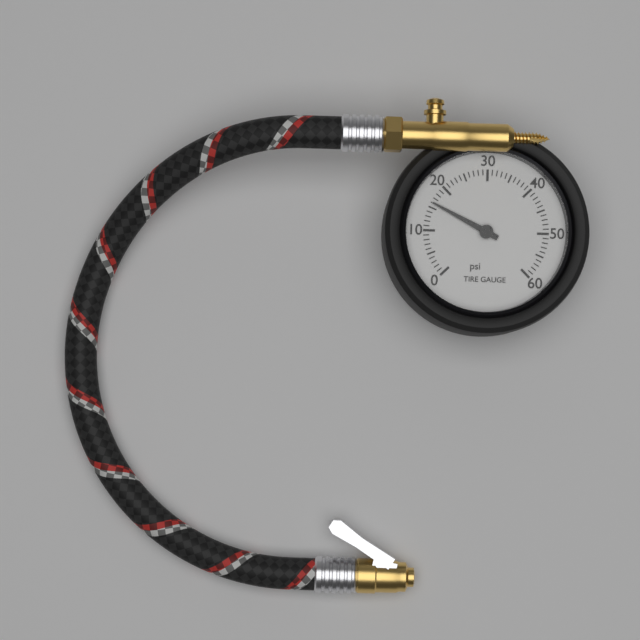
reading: 16 psi
